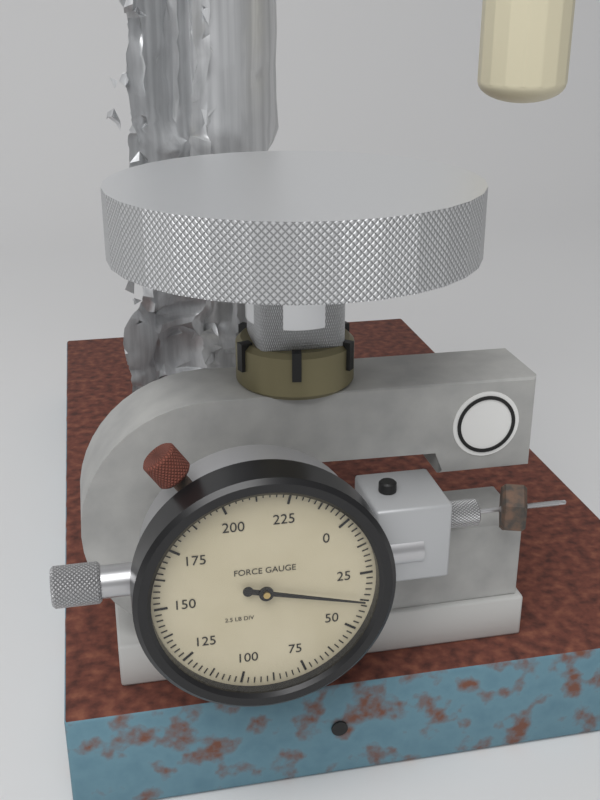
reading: 37.5 lb
